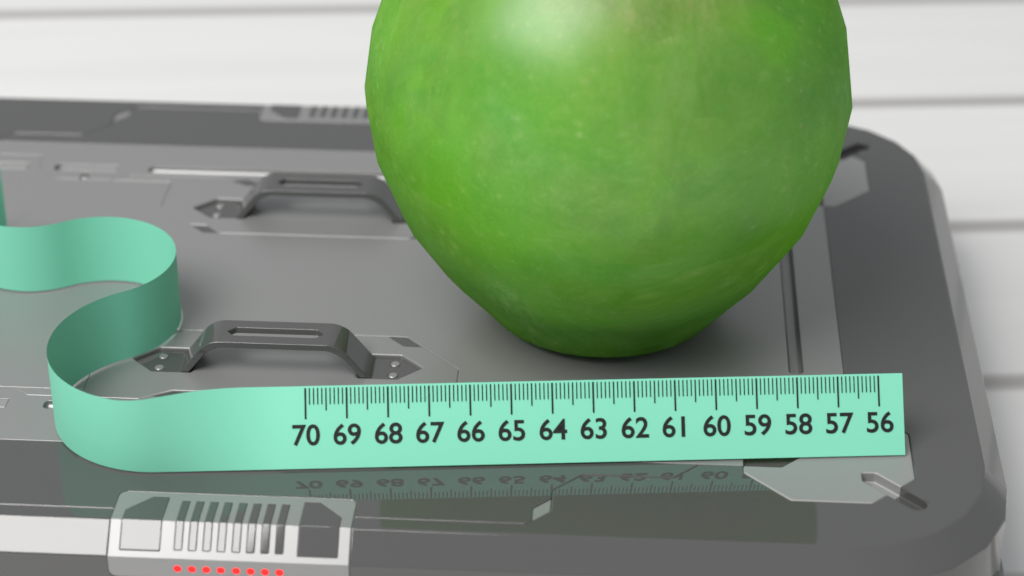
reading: 68.5 (no unit)
